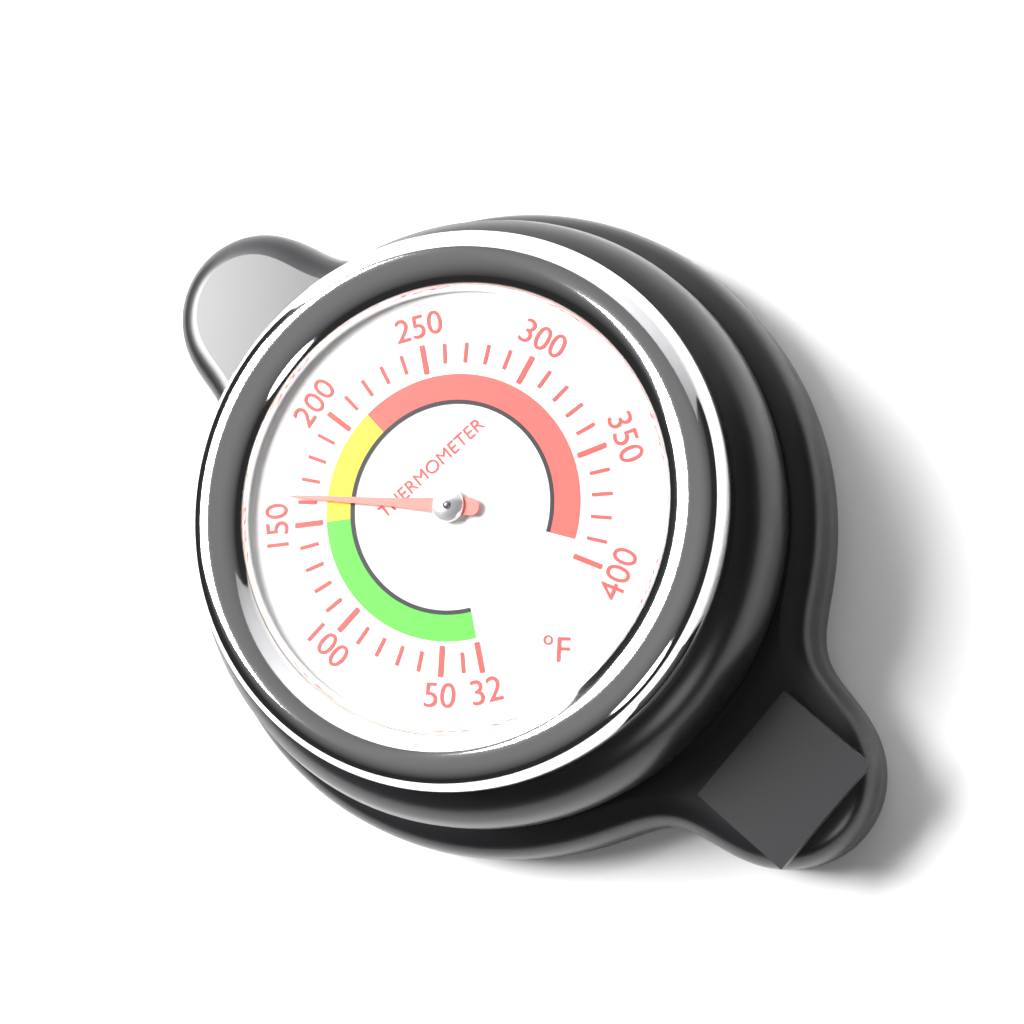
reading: 162 °F
